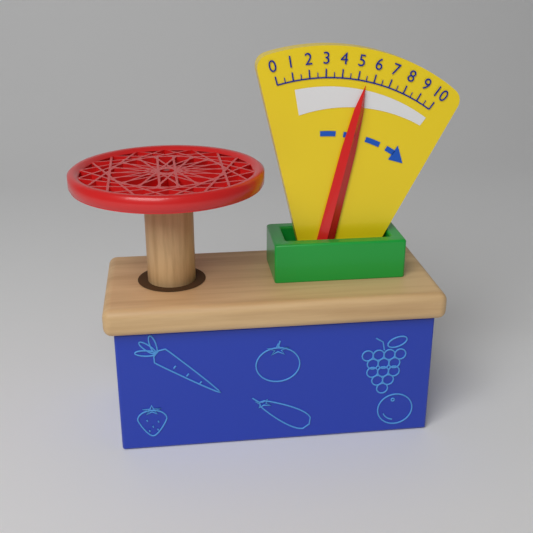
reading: 5.5 (no unit)
